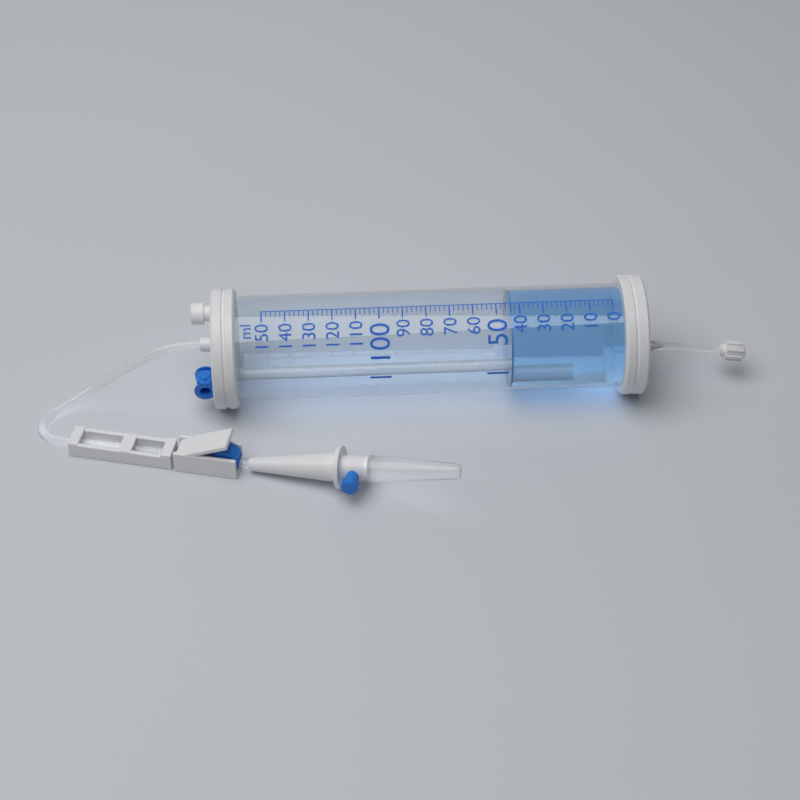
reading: 44 ml
